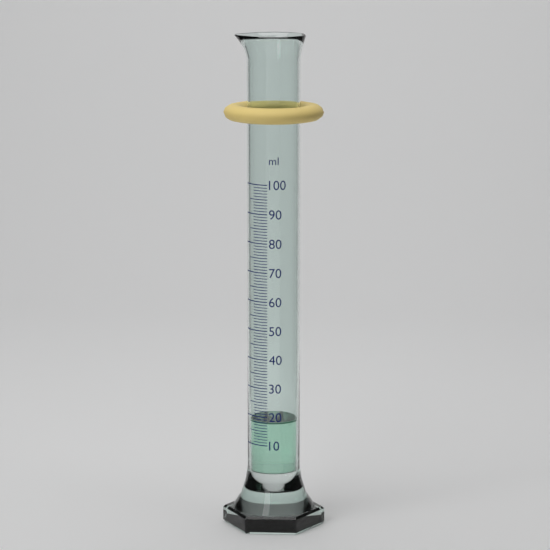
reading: 18 ml
